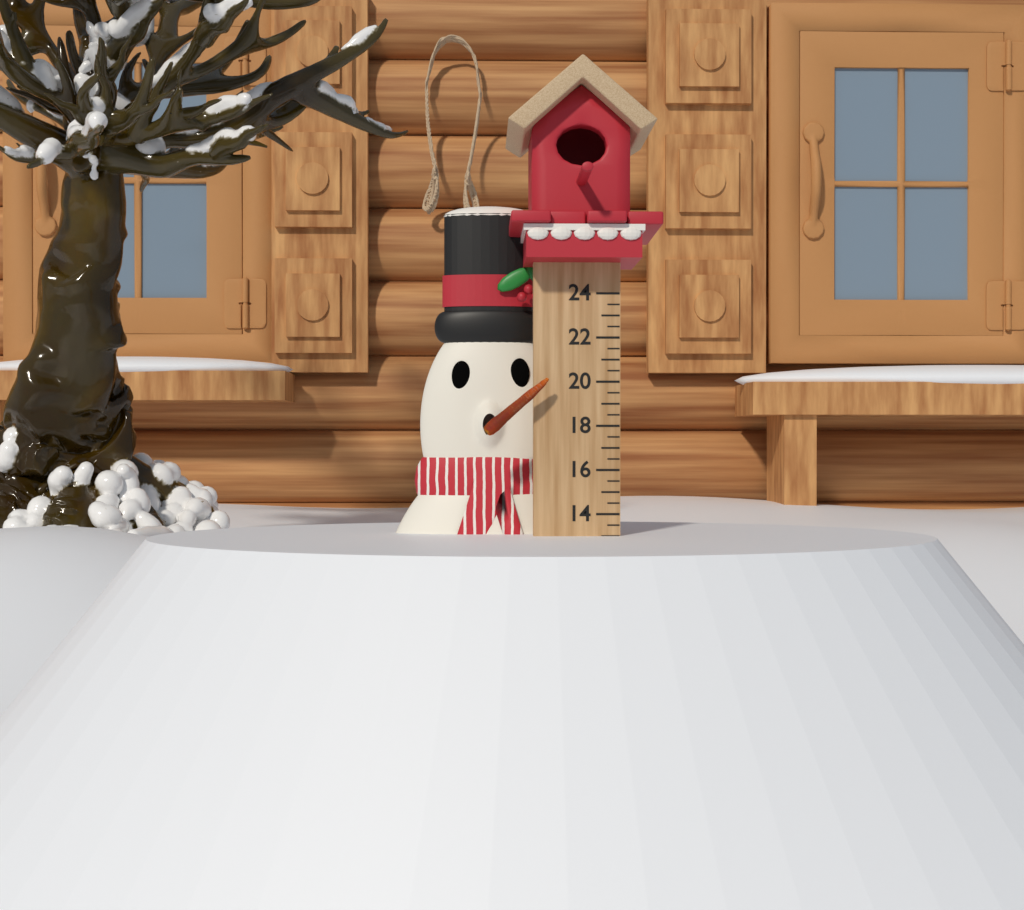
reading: 13.0 (no unit)
